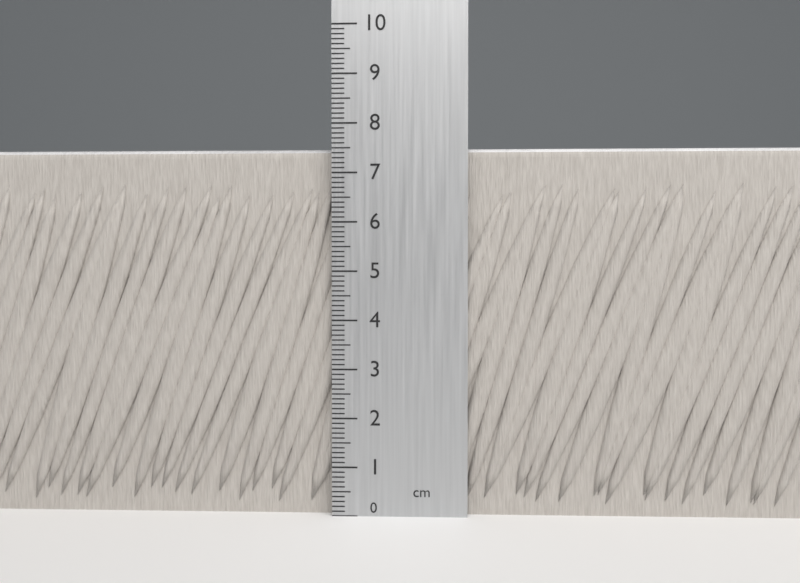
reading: 7.5 cm
